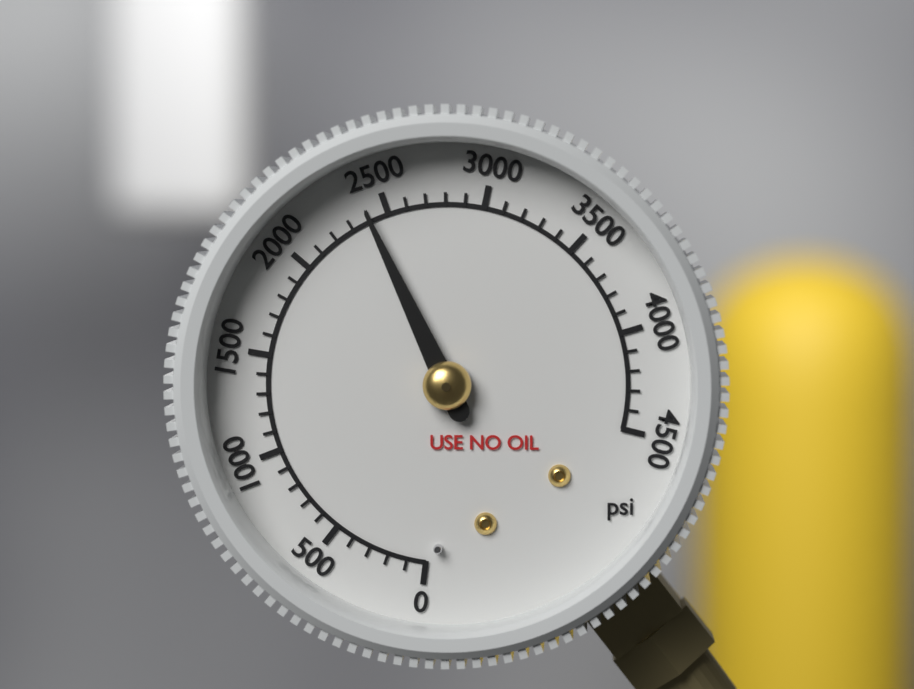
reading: 2400 psi
